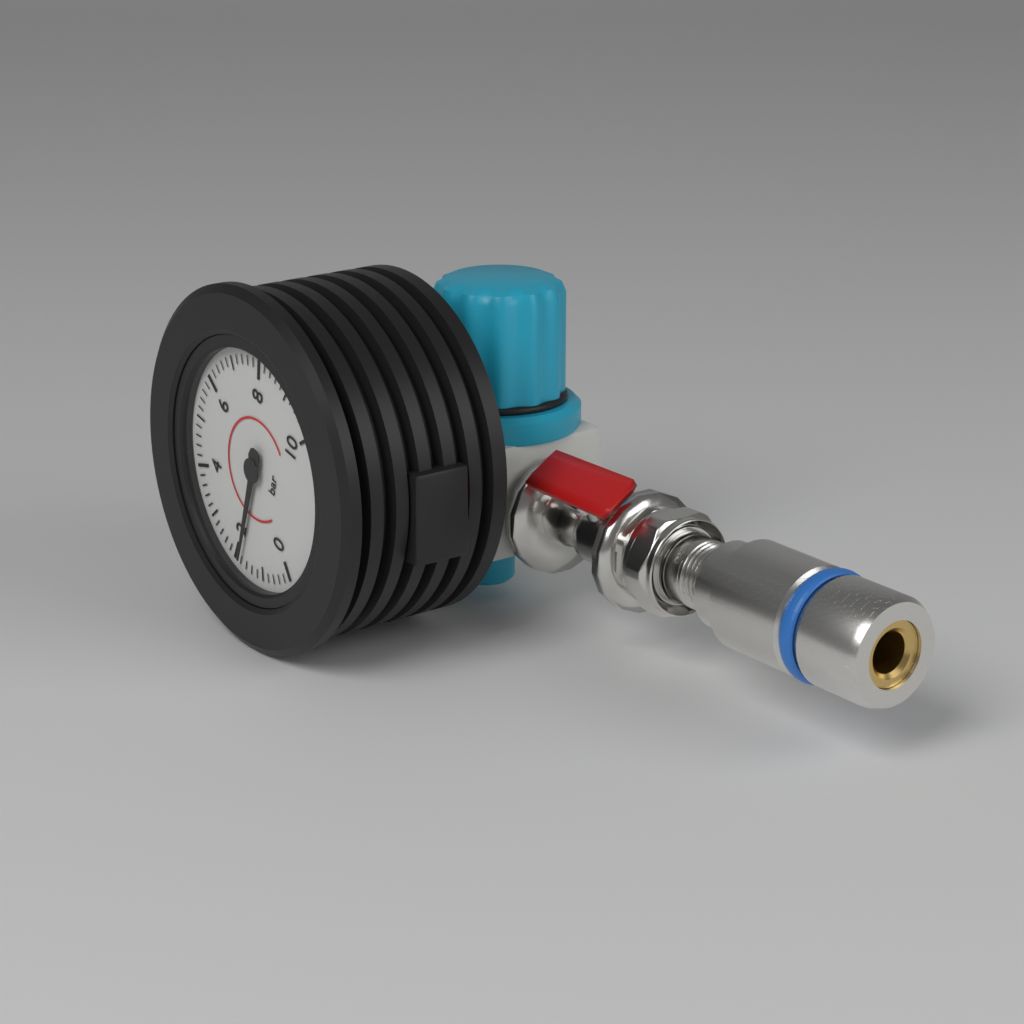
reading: 1.8 bar
